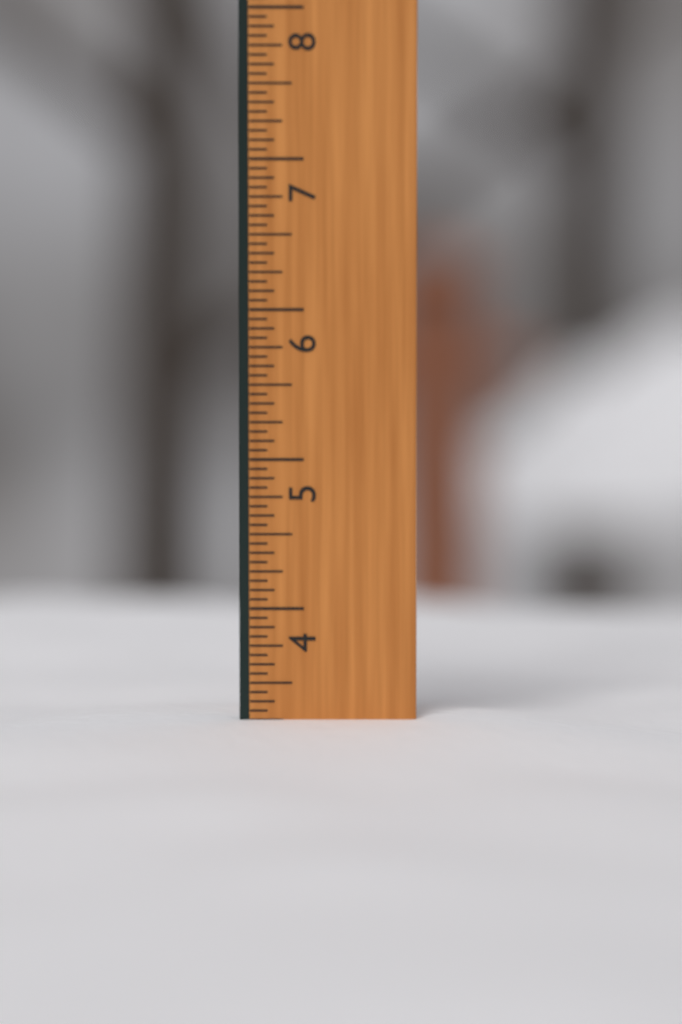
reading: 3.2500 in
